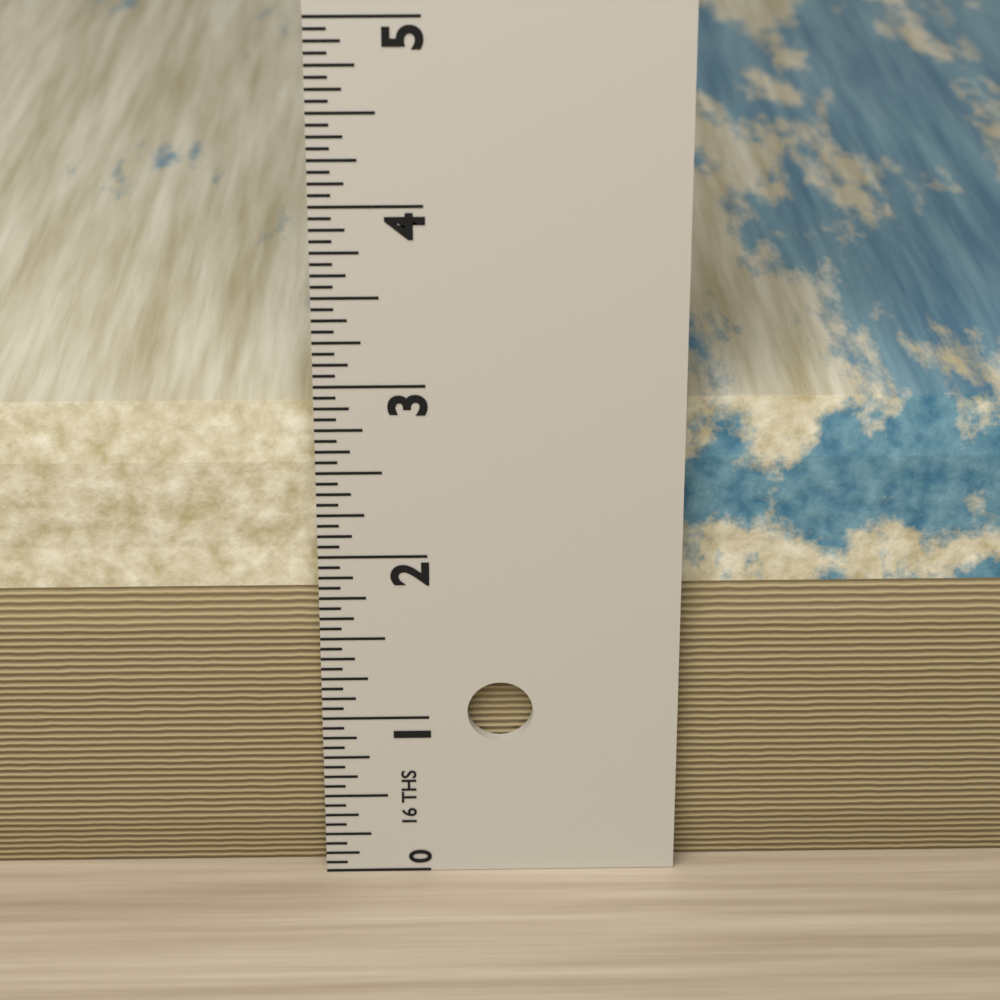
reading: 2.8125 in
